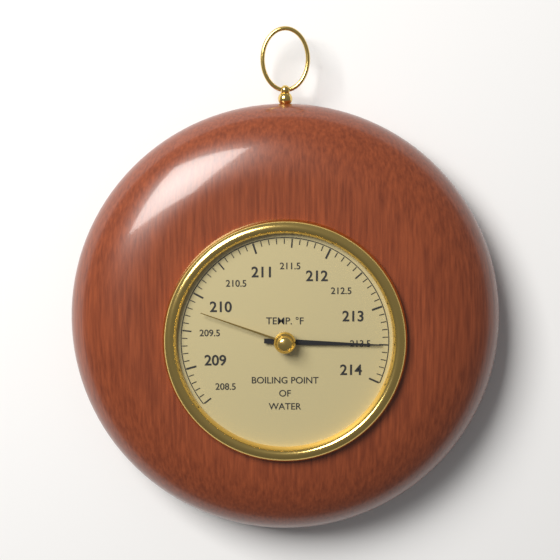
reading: 213.5 °F
